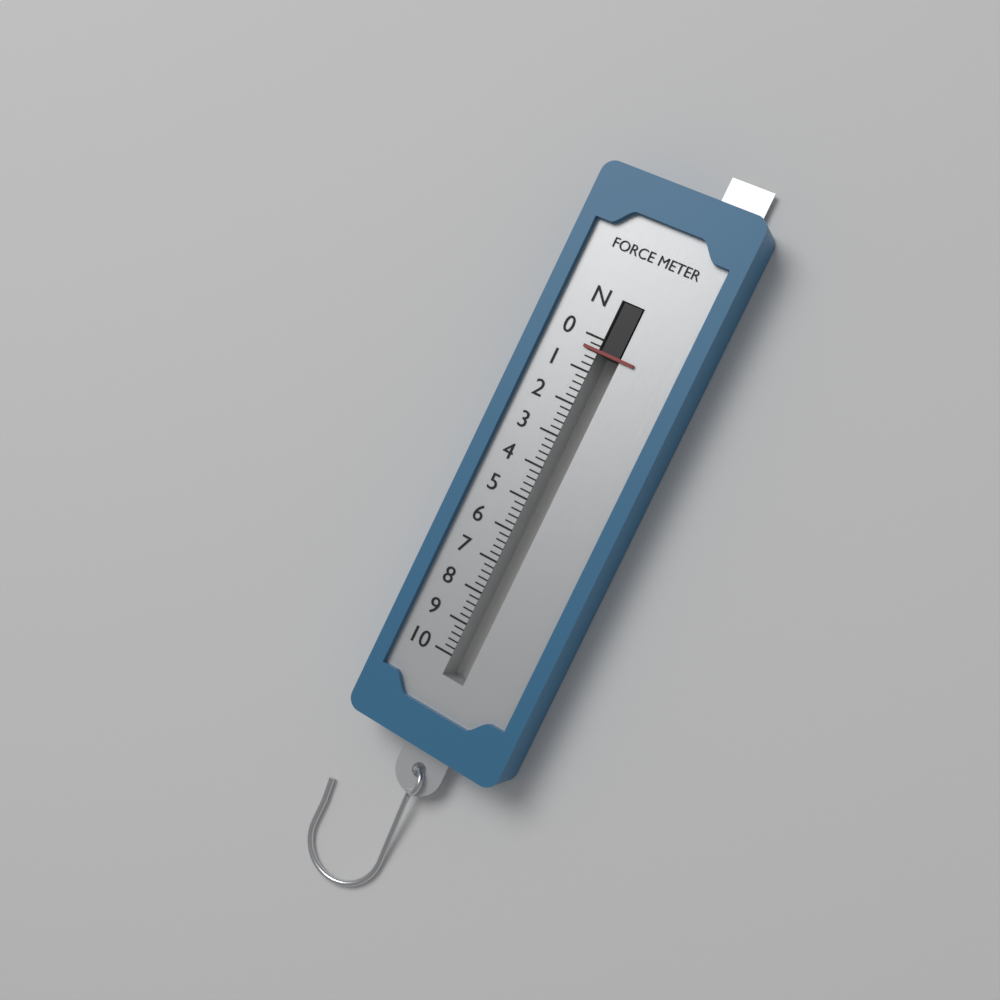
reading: 0.4 N
